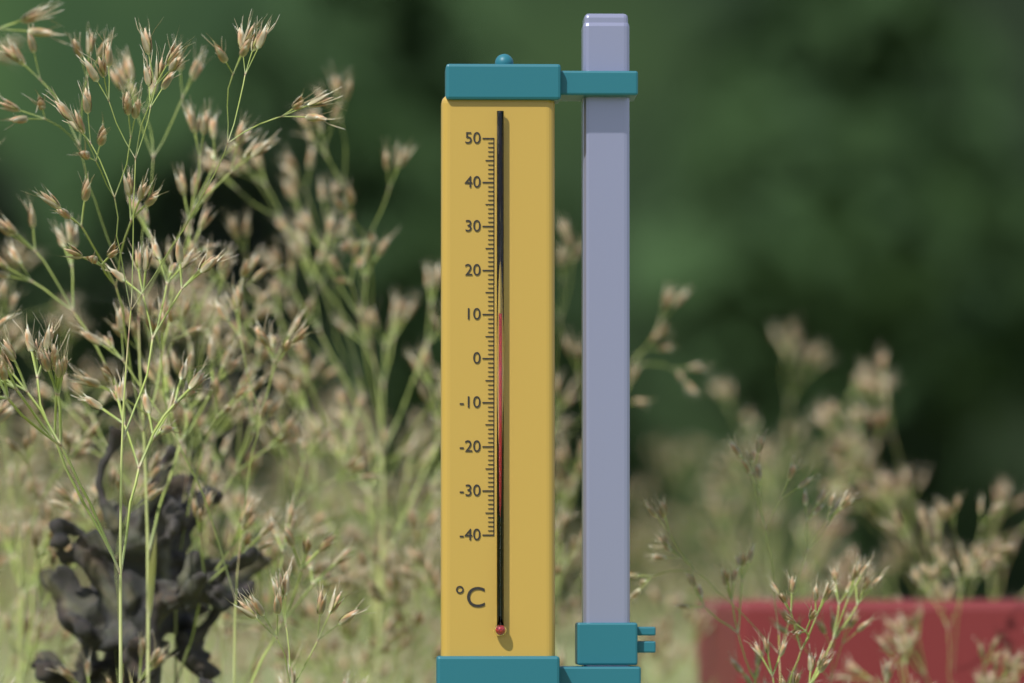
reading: 10 °C
